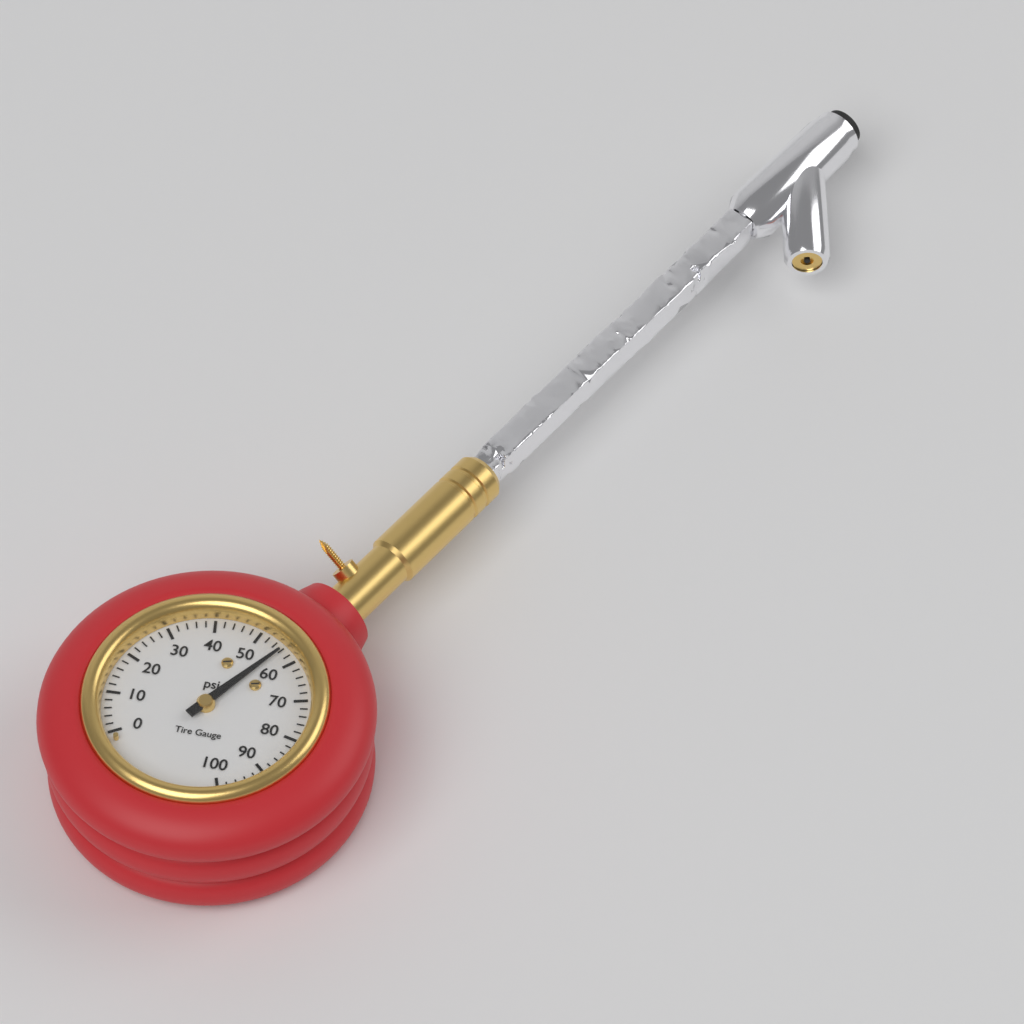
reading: 56 psi
